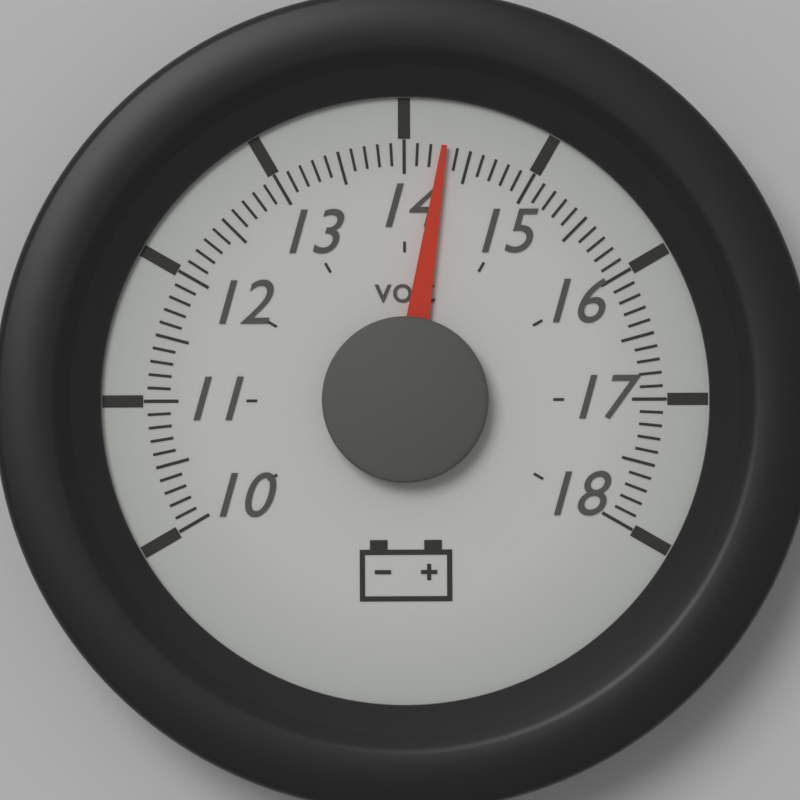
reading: 14.3 volt
